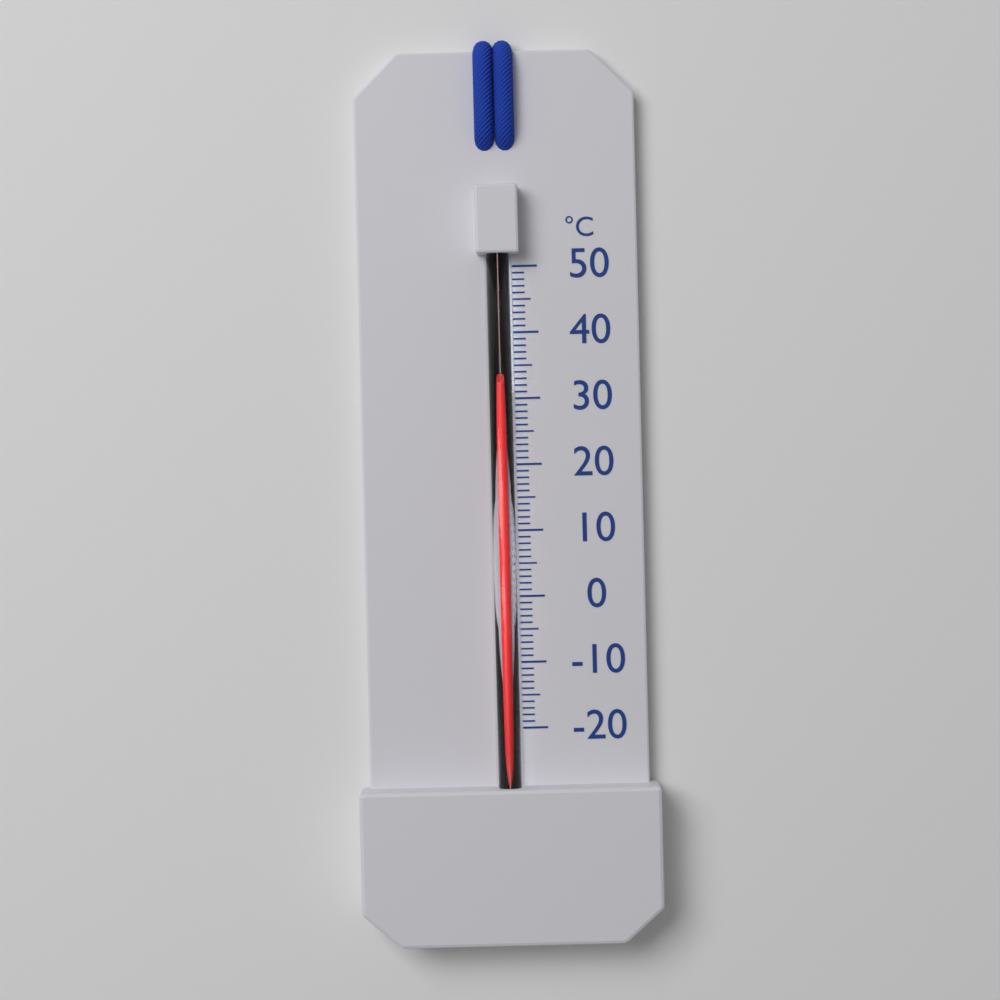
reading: 32 °C
